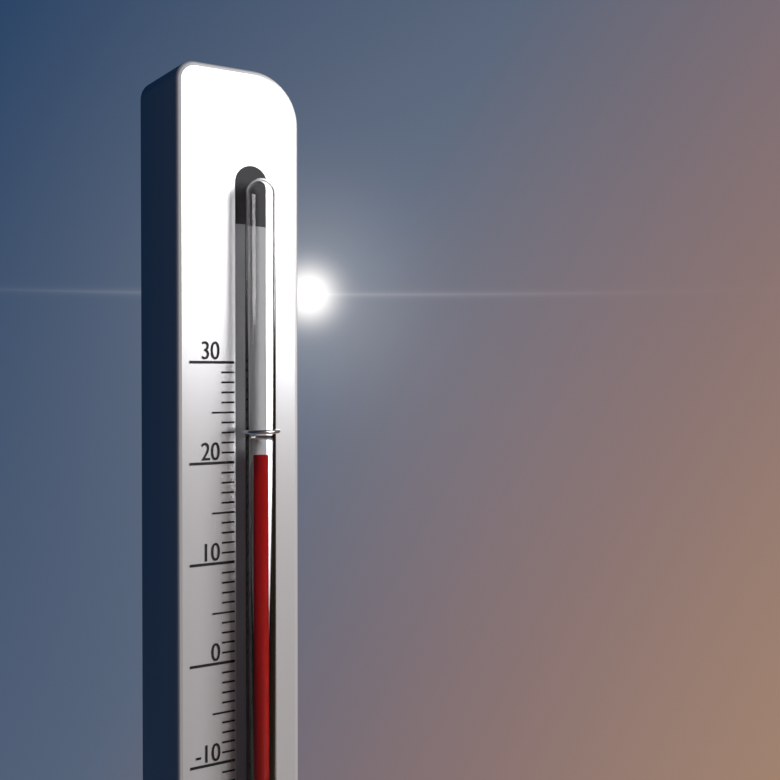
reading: 21 (no unit)
